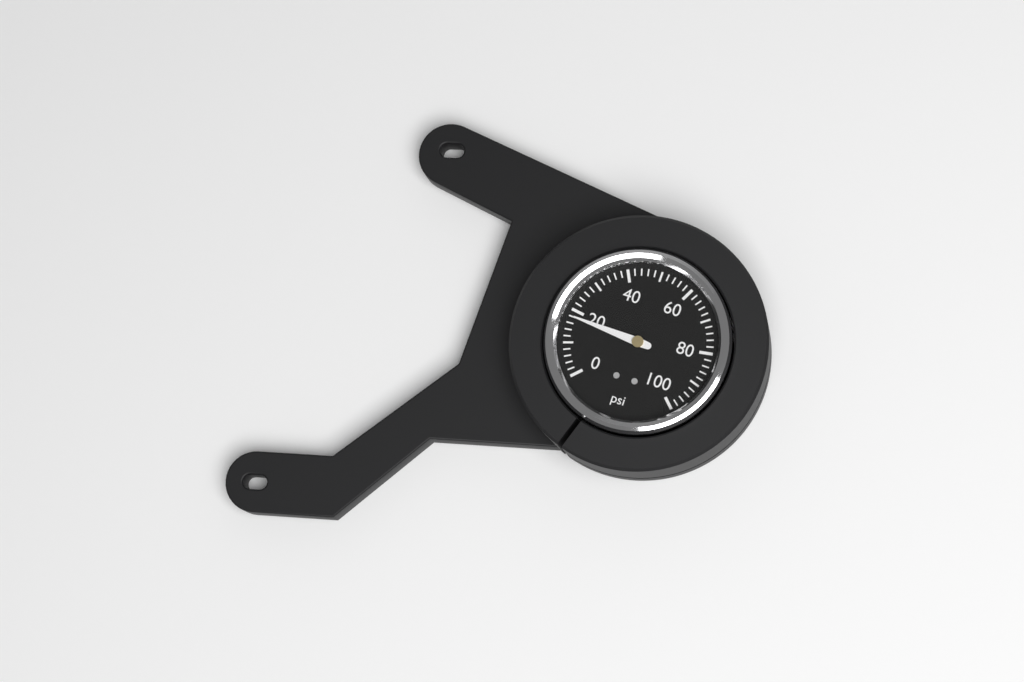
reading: 18 psi
